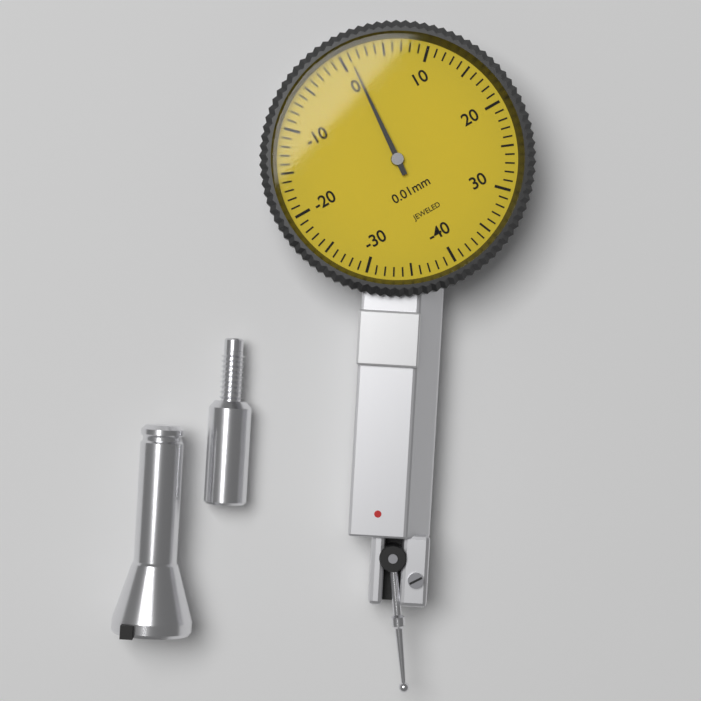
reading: 1 0.01mm
